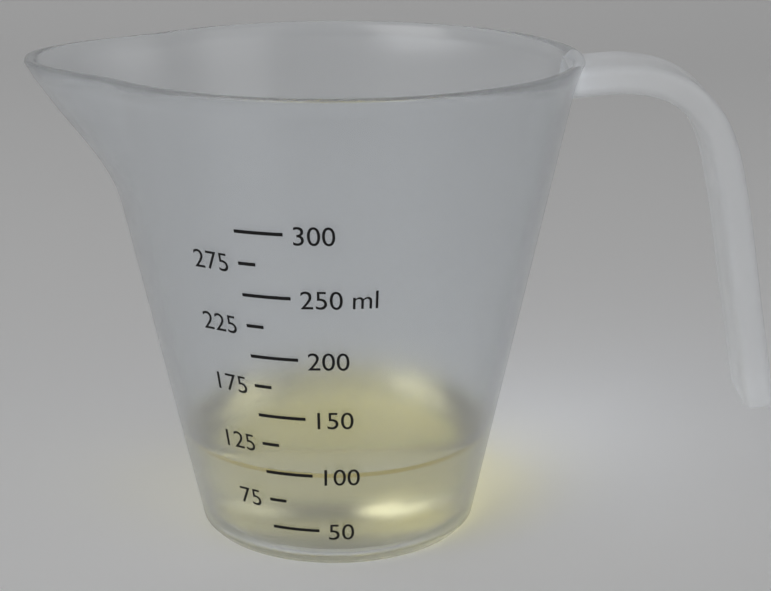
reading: 100 ml
